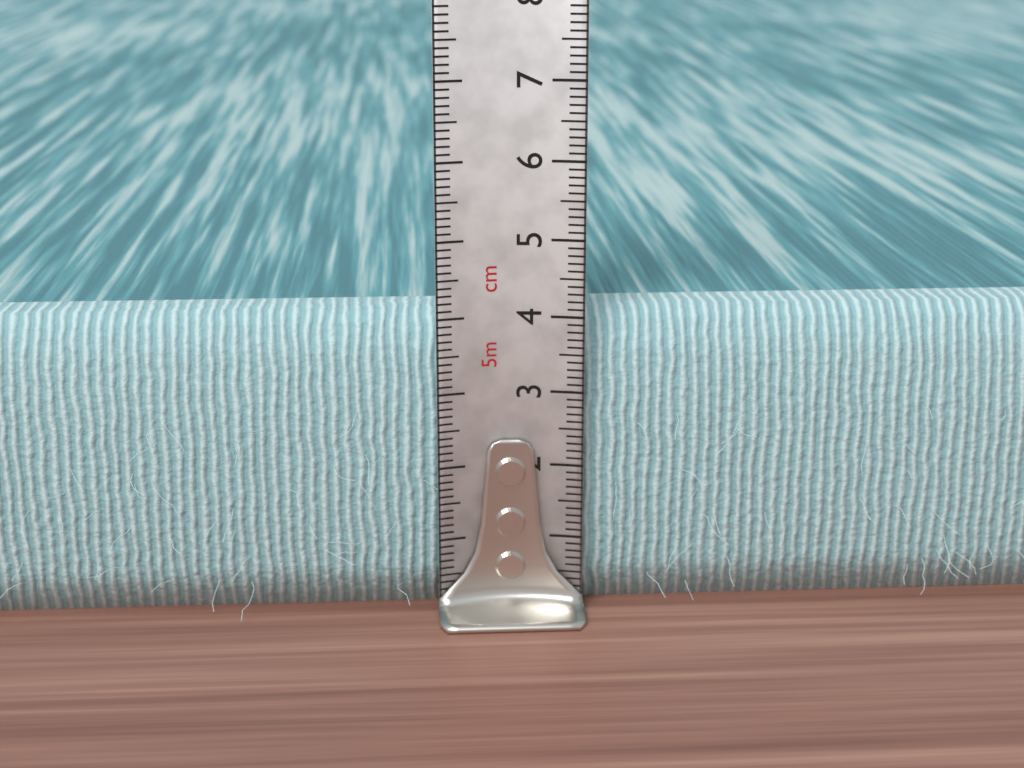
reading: 4.0 cm
